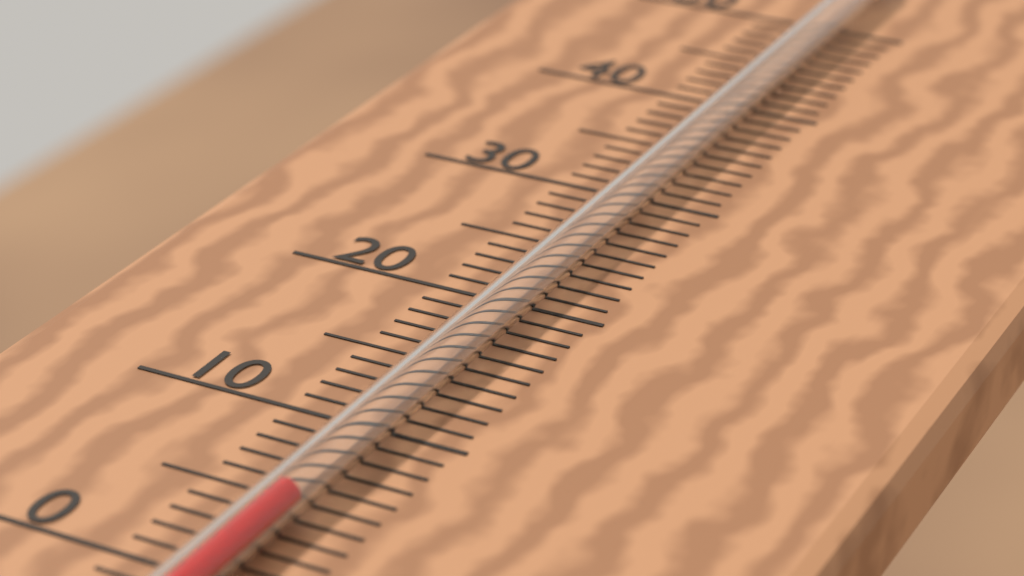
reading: 4 °C
